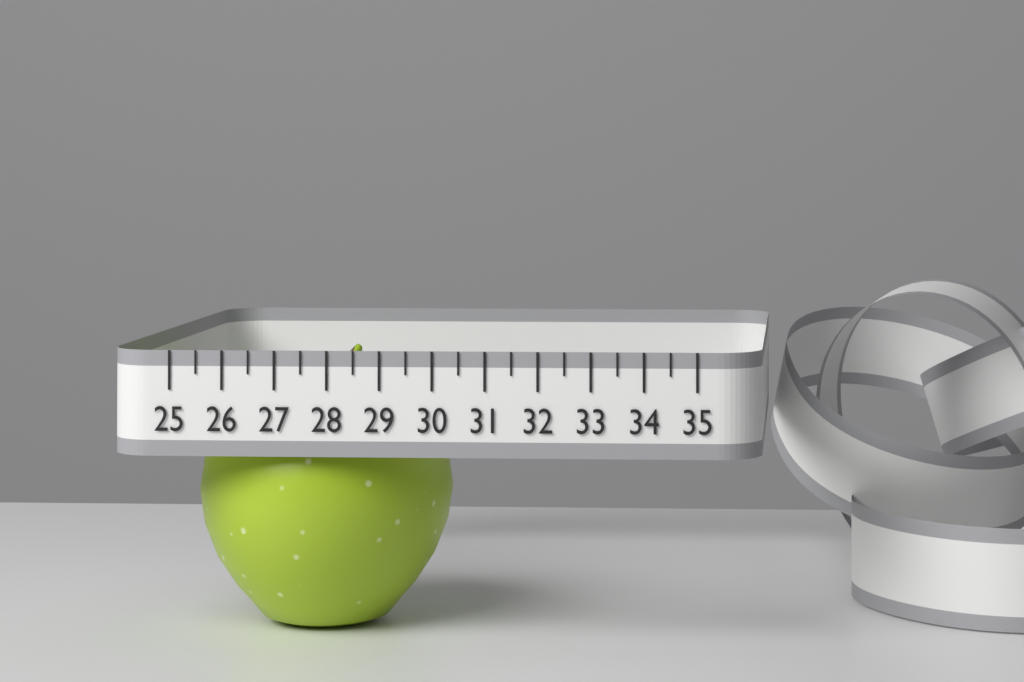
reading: 30.0 (no unit)
